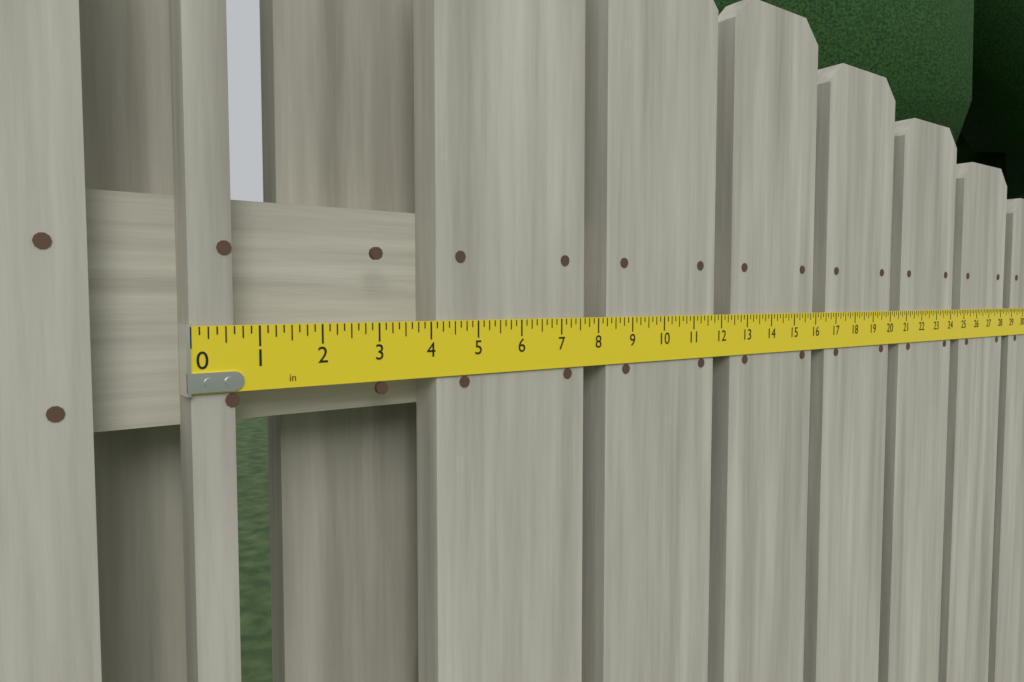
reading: 0.625 in
